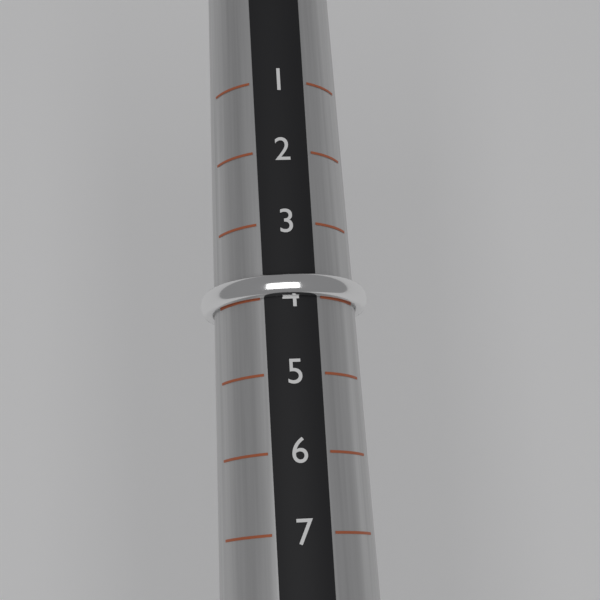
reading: 4 (no unit)
